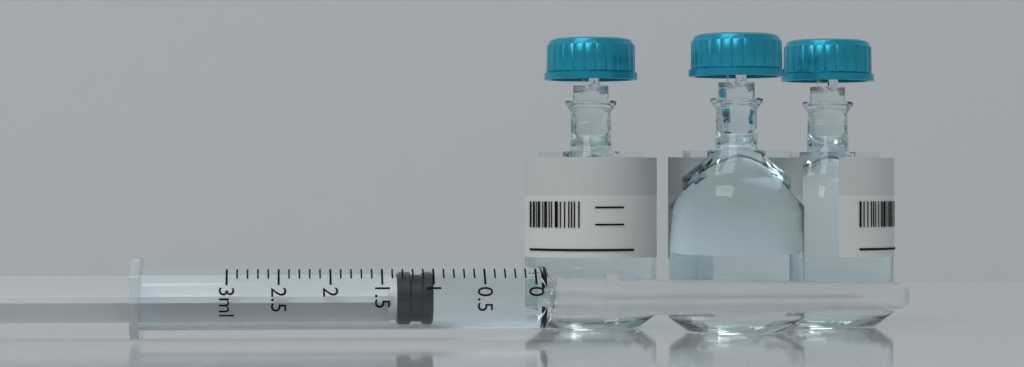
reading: 1.0 ml
